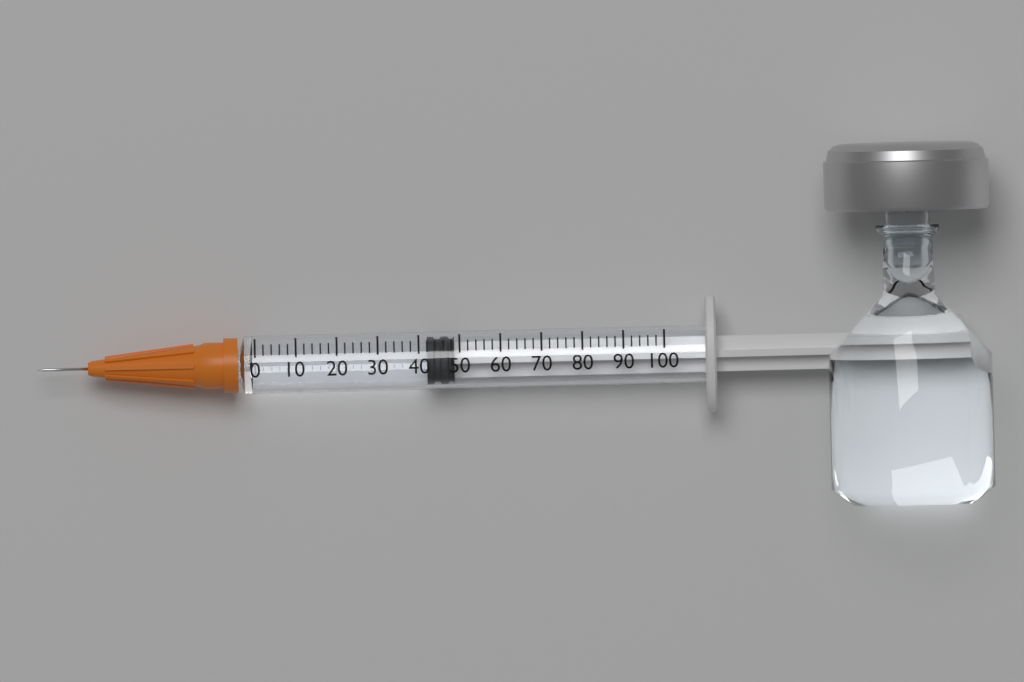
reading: 42 (no unit)
